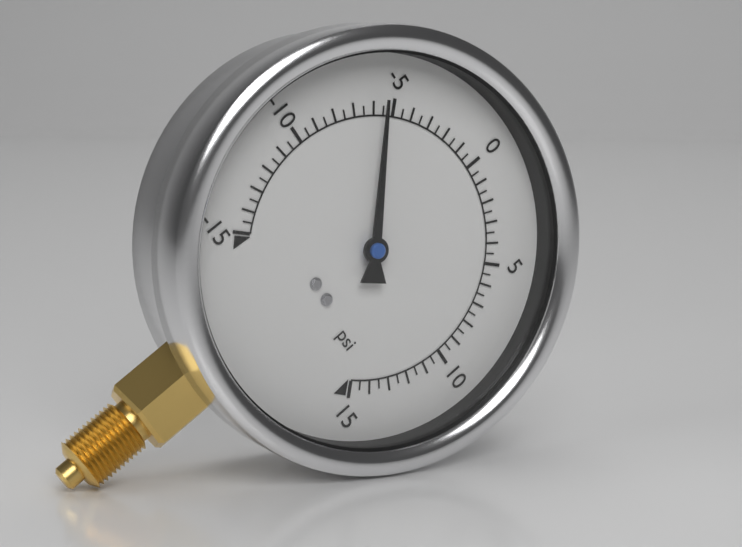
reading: -5.5 psi
